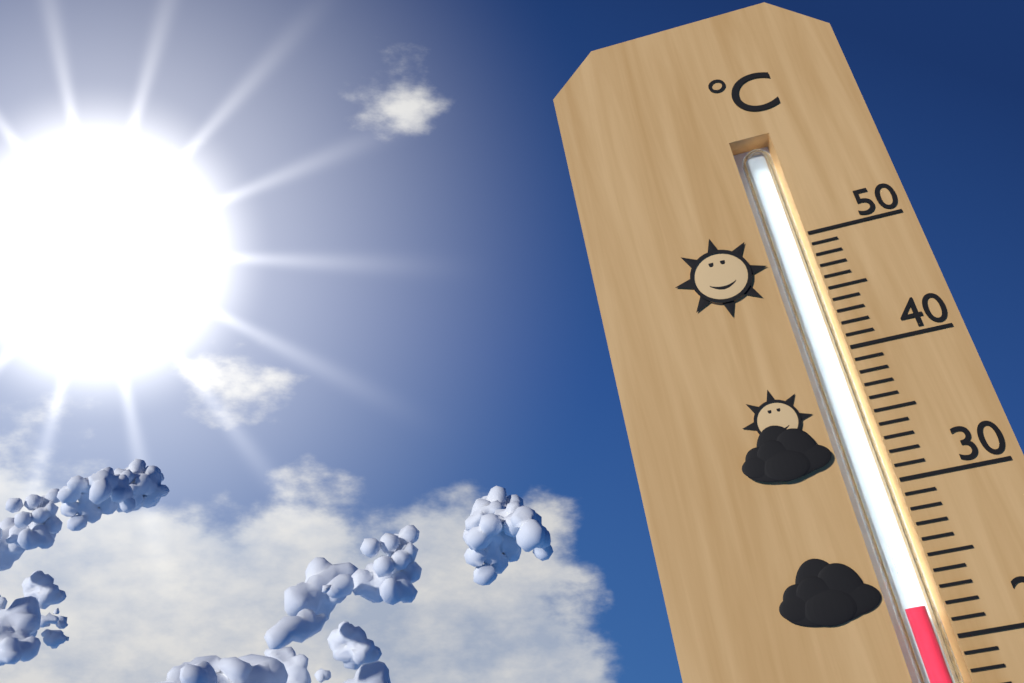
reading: 22 °C
